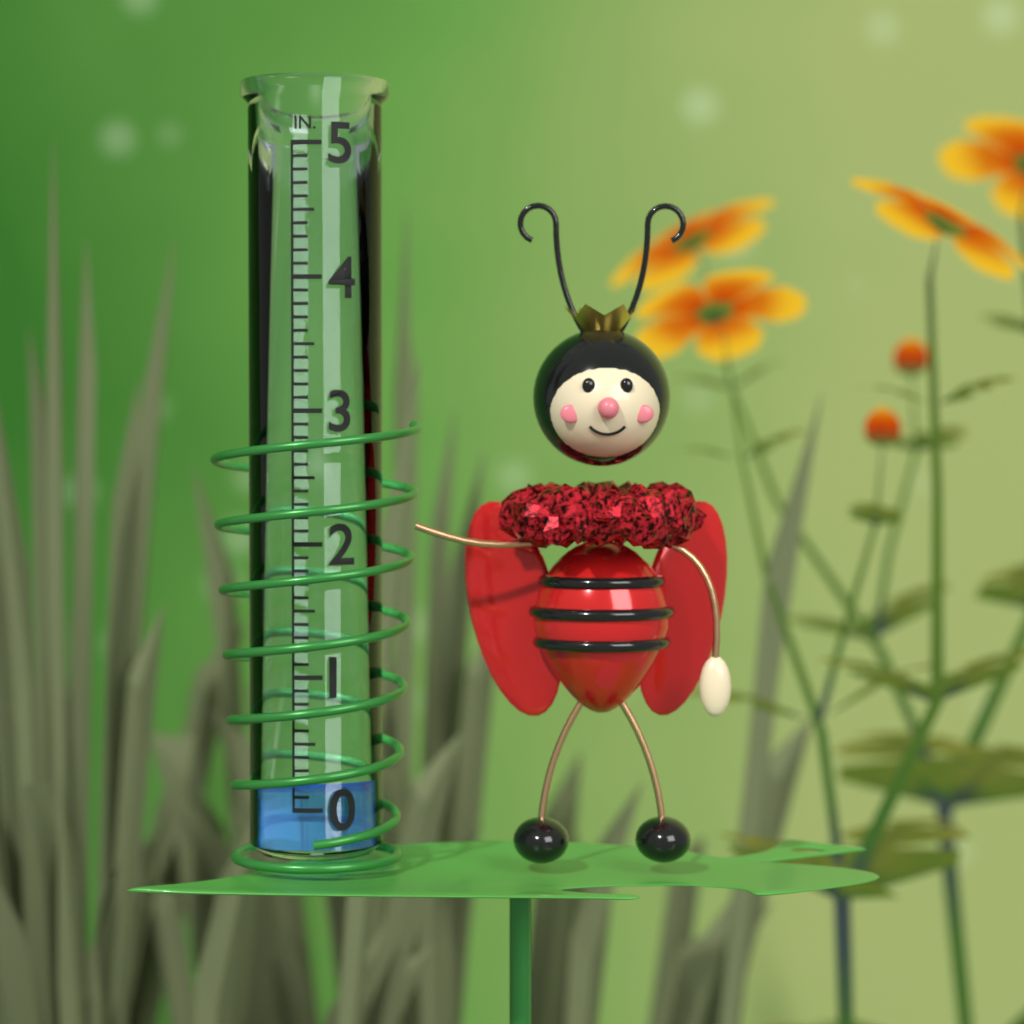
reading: 0.2 in
